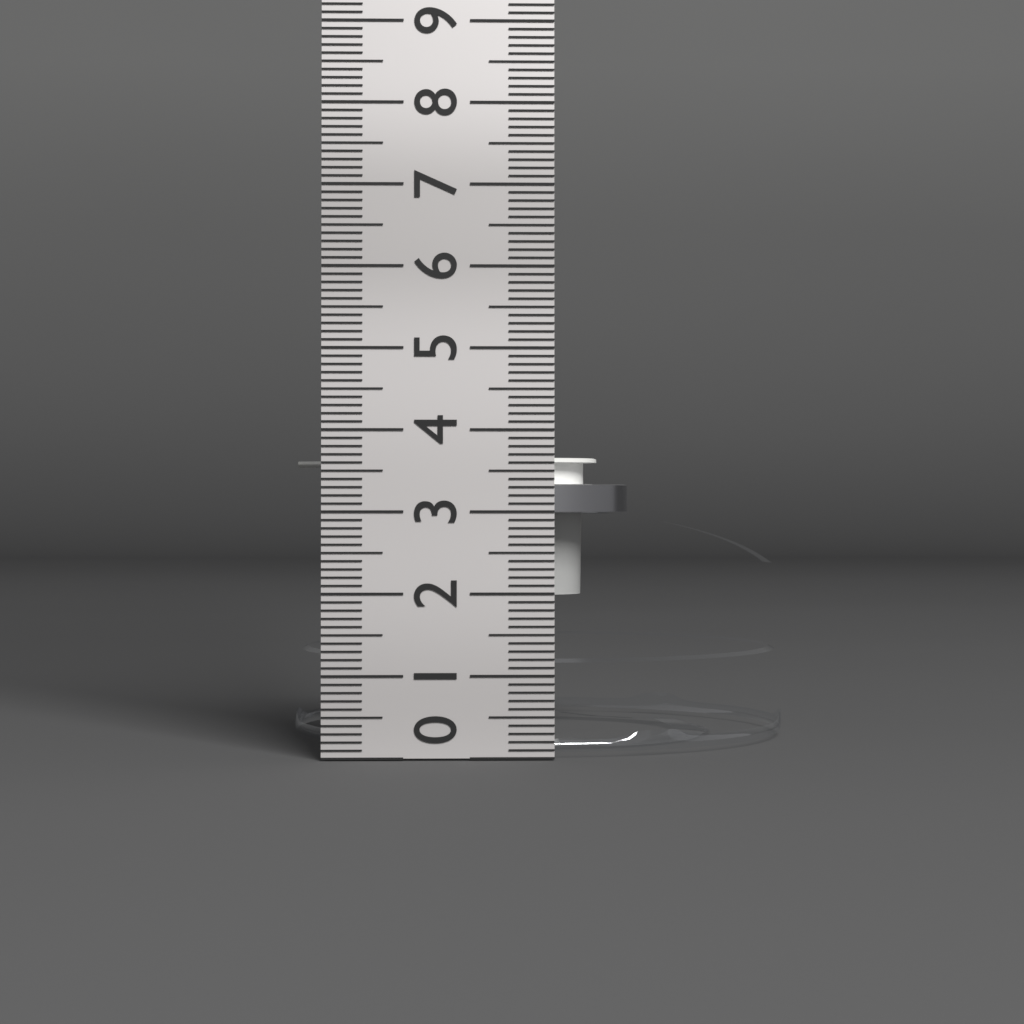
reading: 3.7 cm
